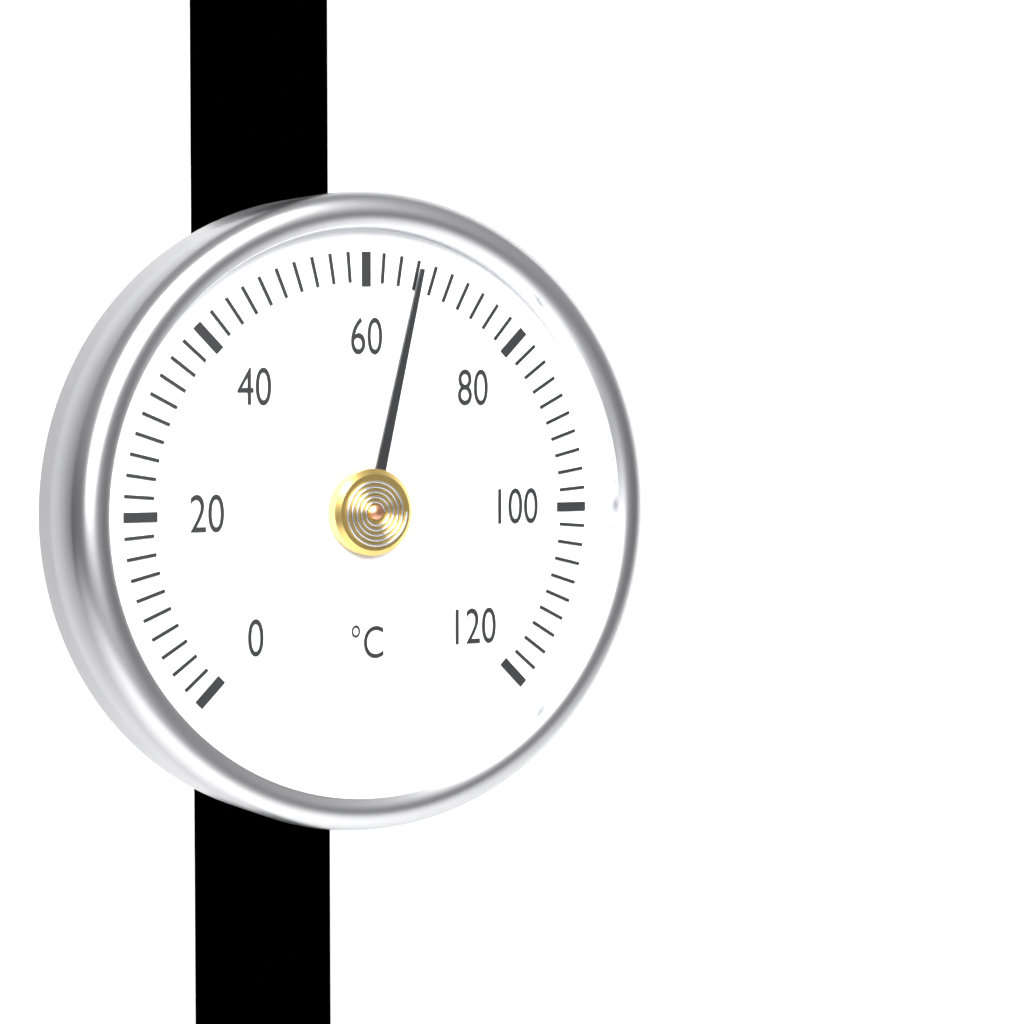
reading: 66 °C
